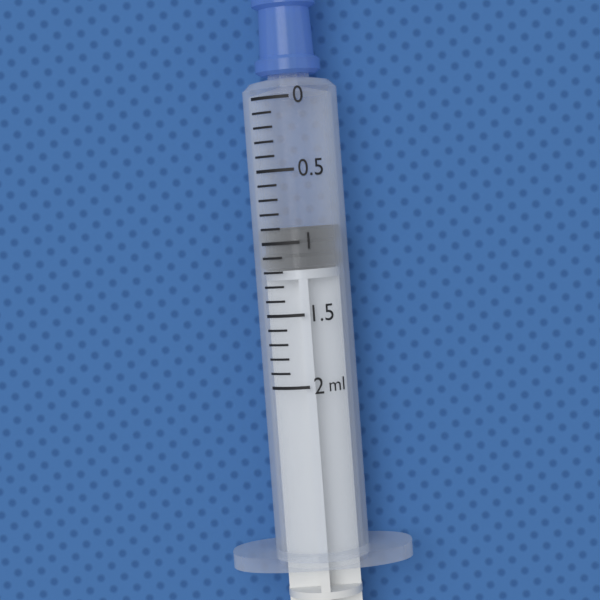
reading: 0.9 ml
